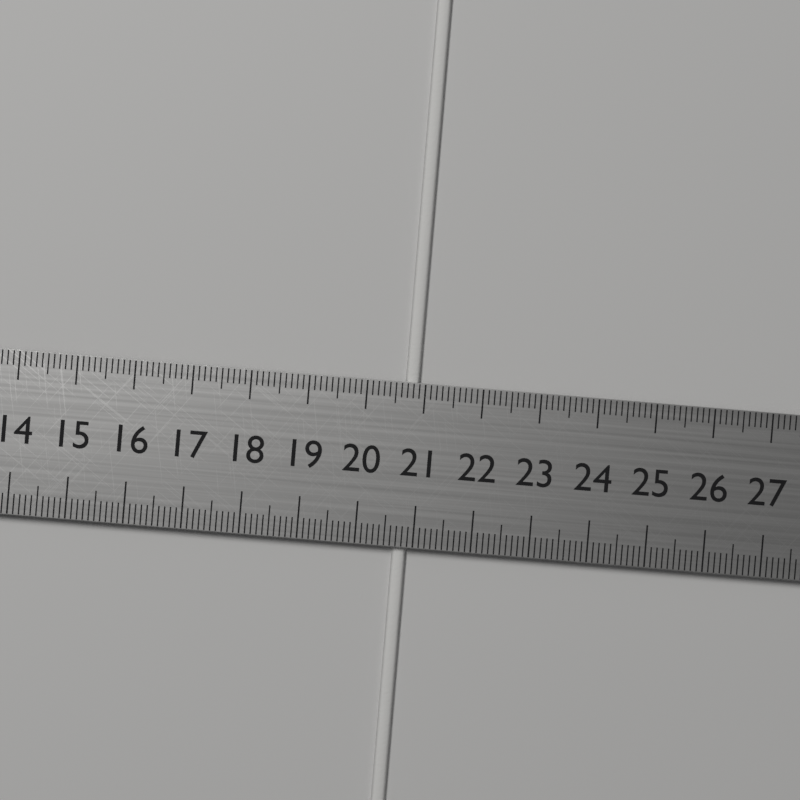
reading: 20.9 cm
